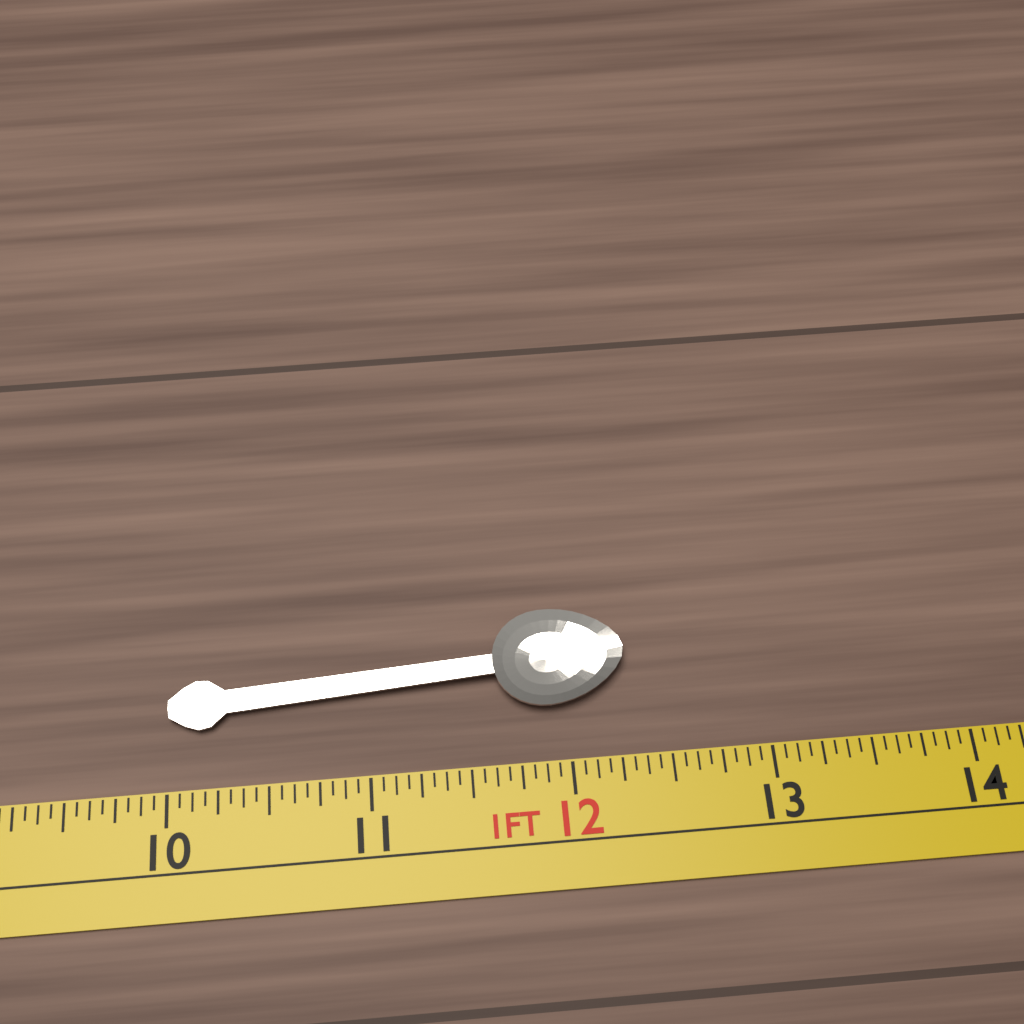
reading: 12.3125 in
